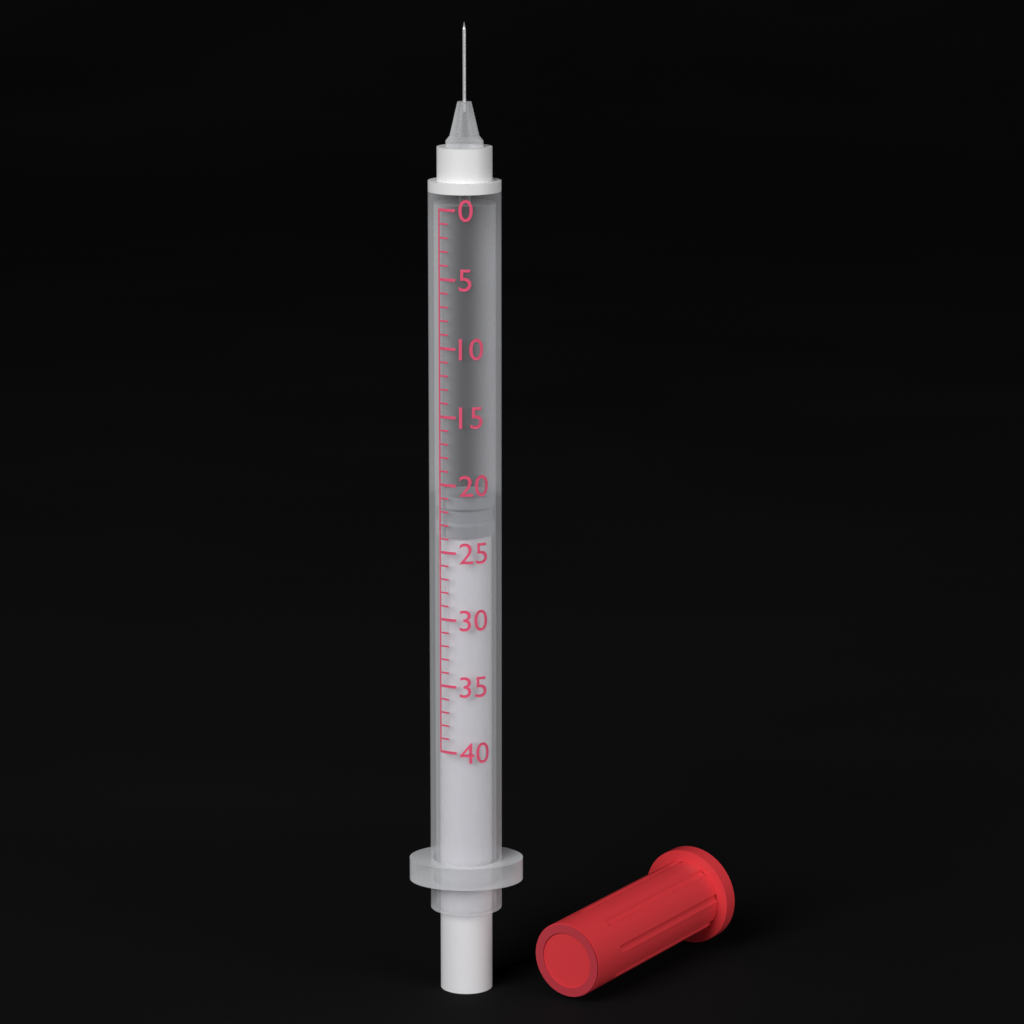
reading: 21 (no unit)
